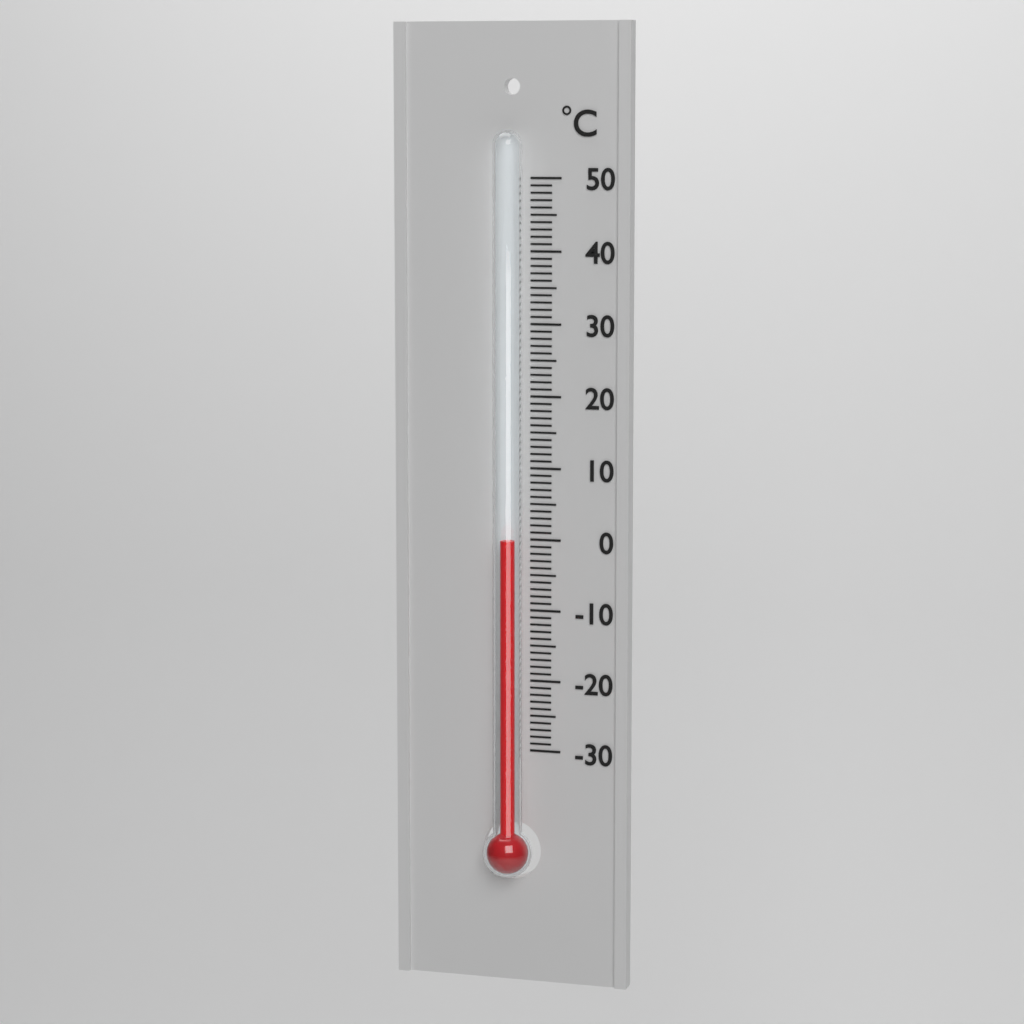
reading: 0 °C
